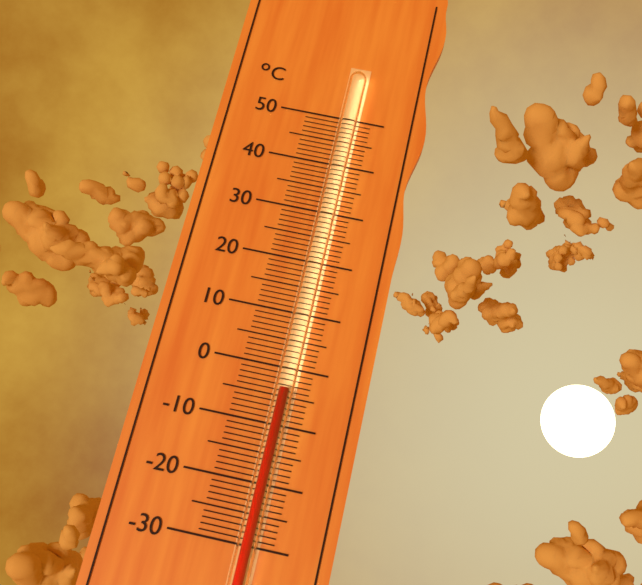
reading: -4 °C
